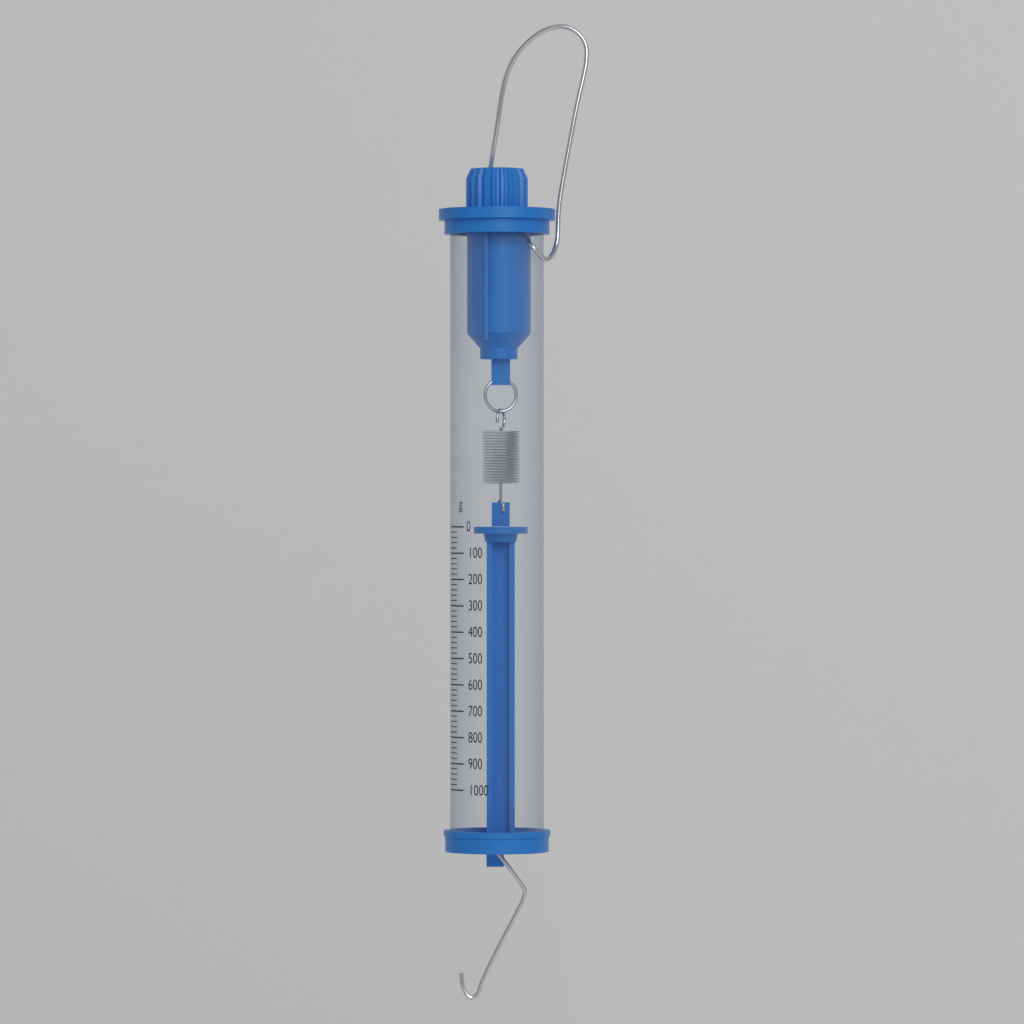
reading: 0 g
